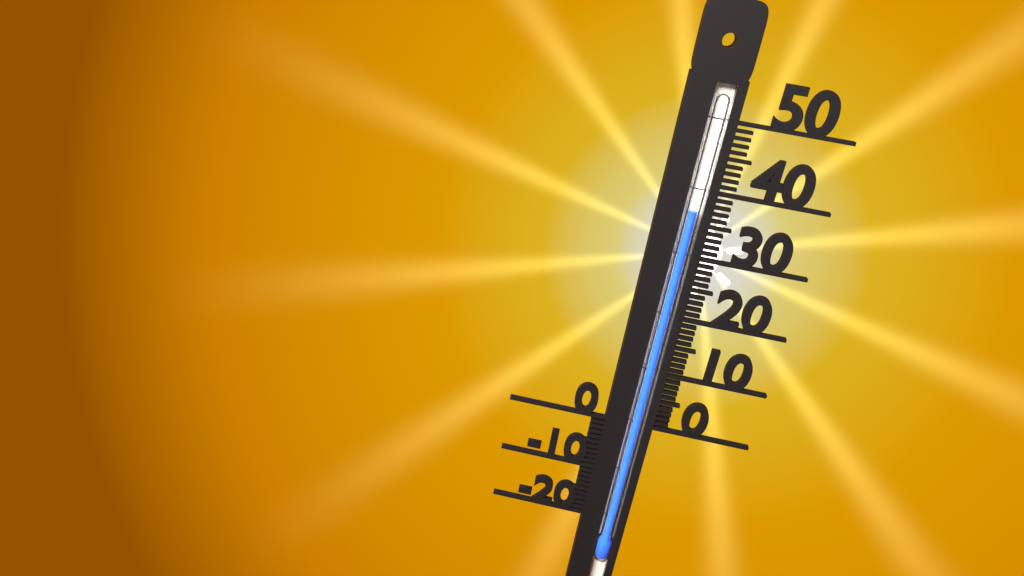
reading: 37 (no unit)
